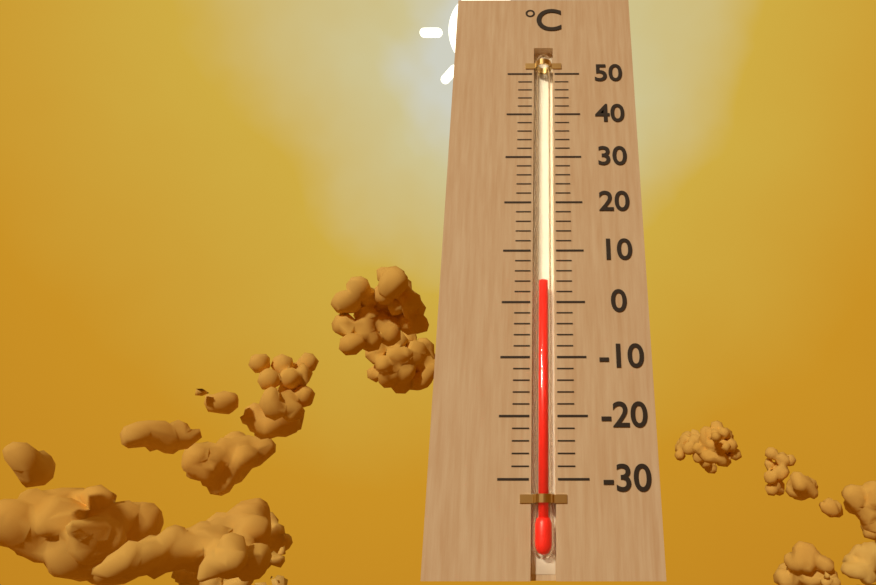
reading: 4 °C
